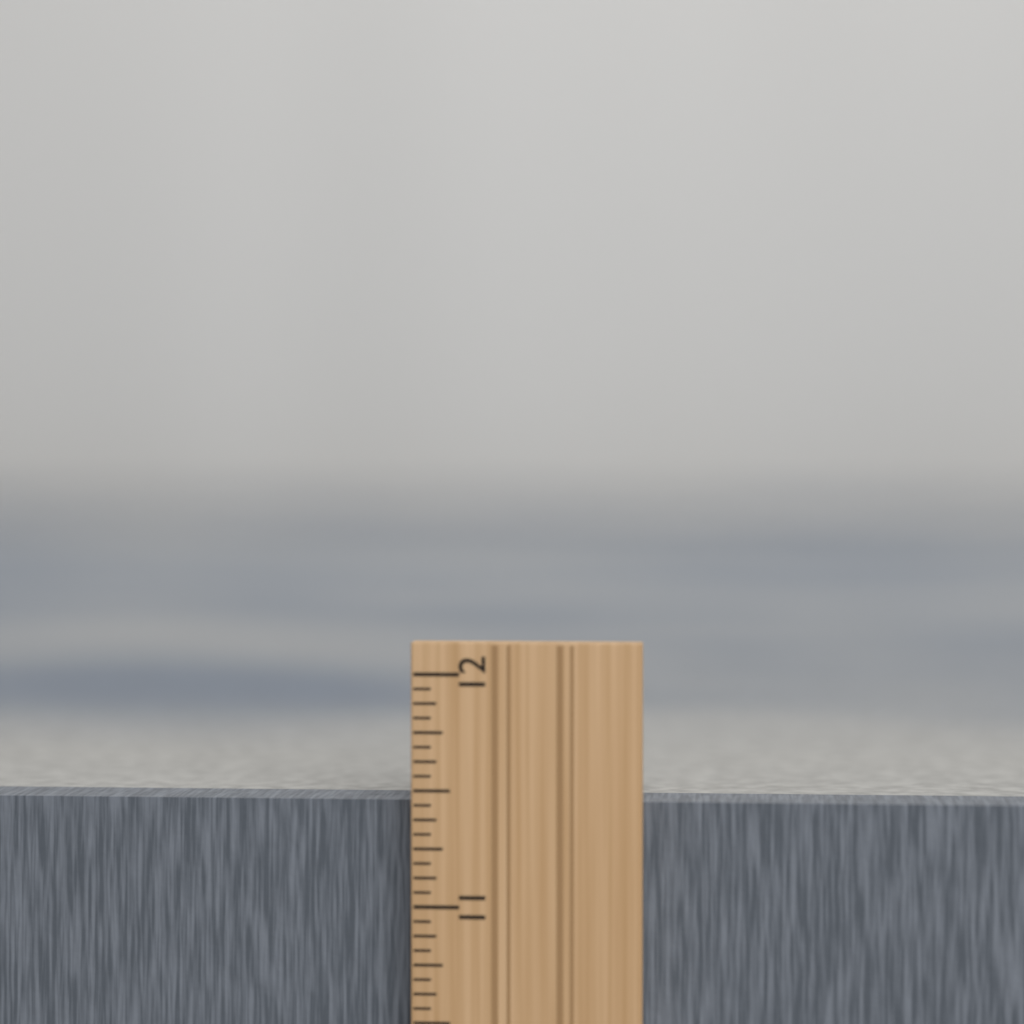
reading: 11.4375 in
